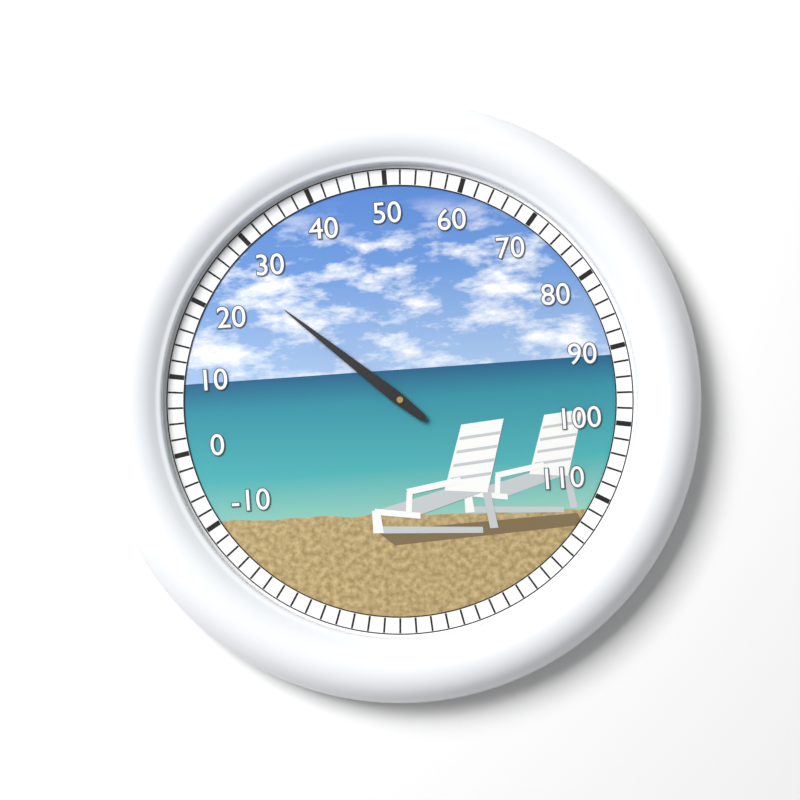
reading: 26 (no unit)
